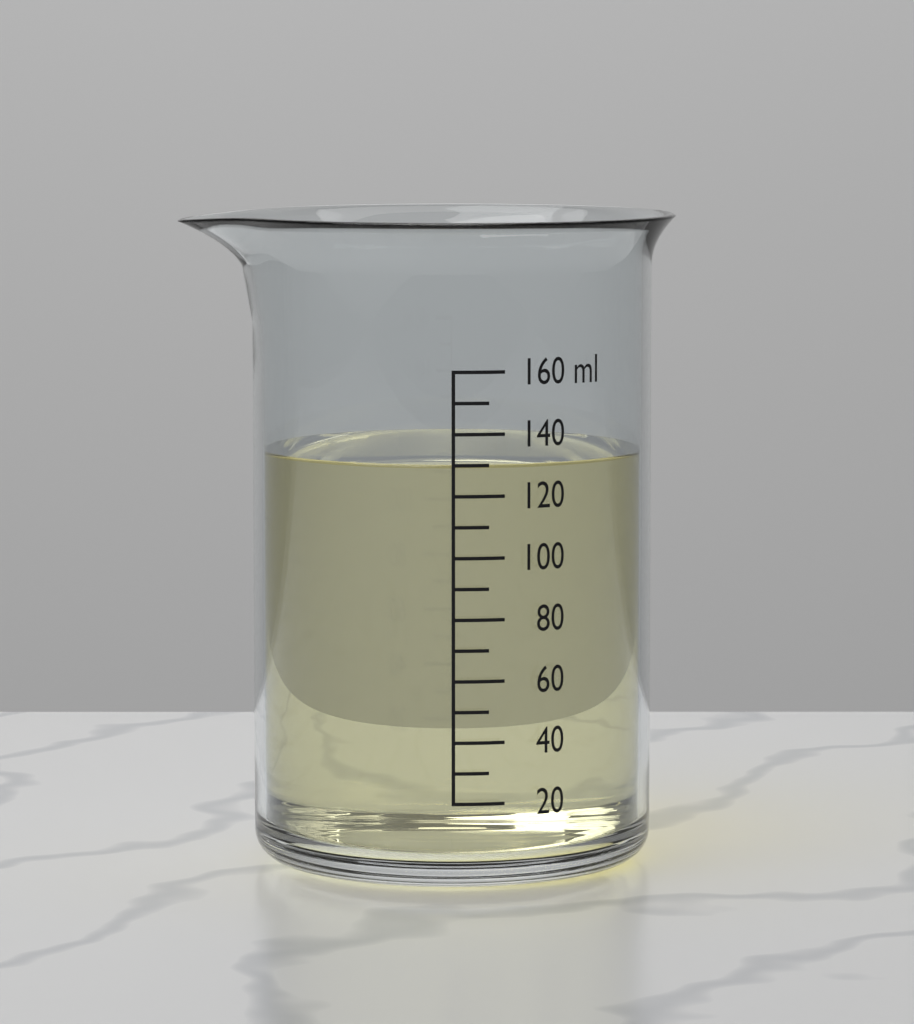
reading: 130 ml
